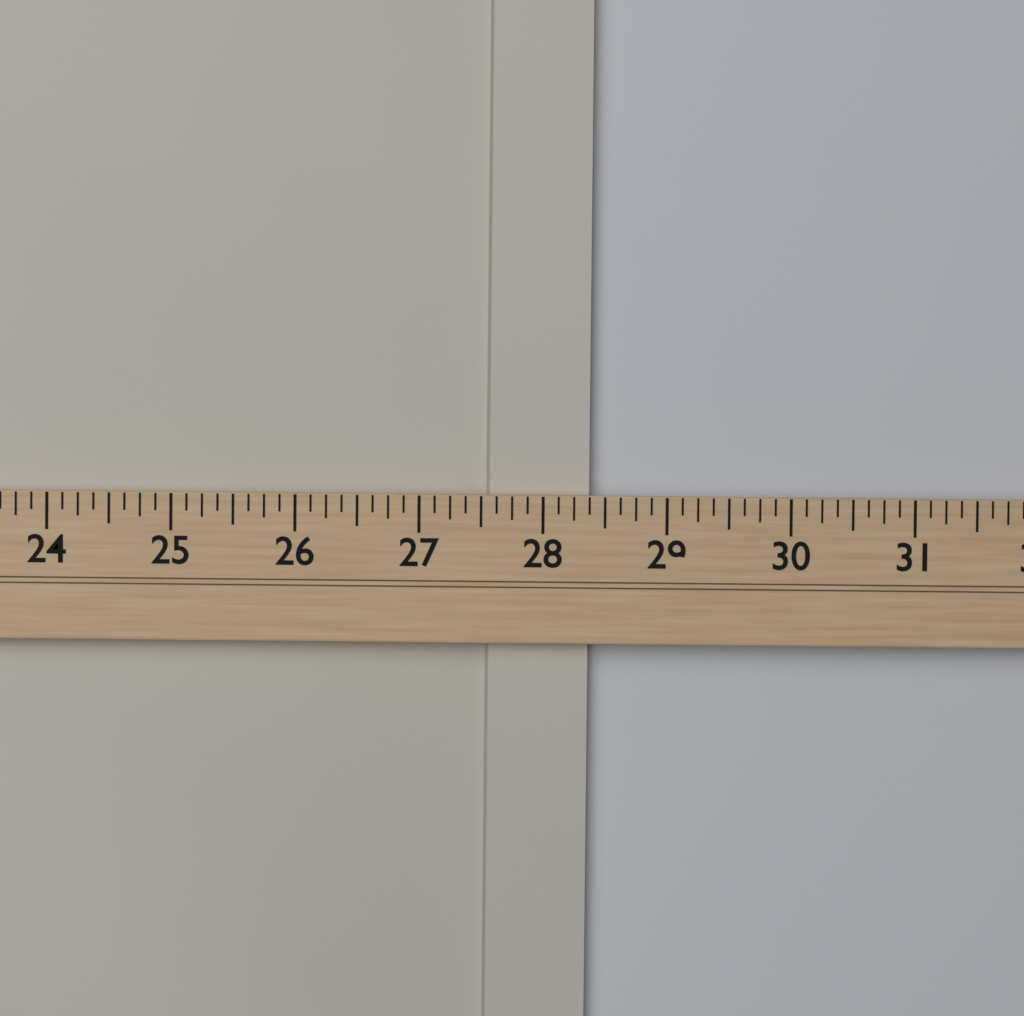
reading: 28.375 (no unit)
